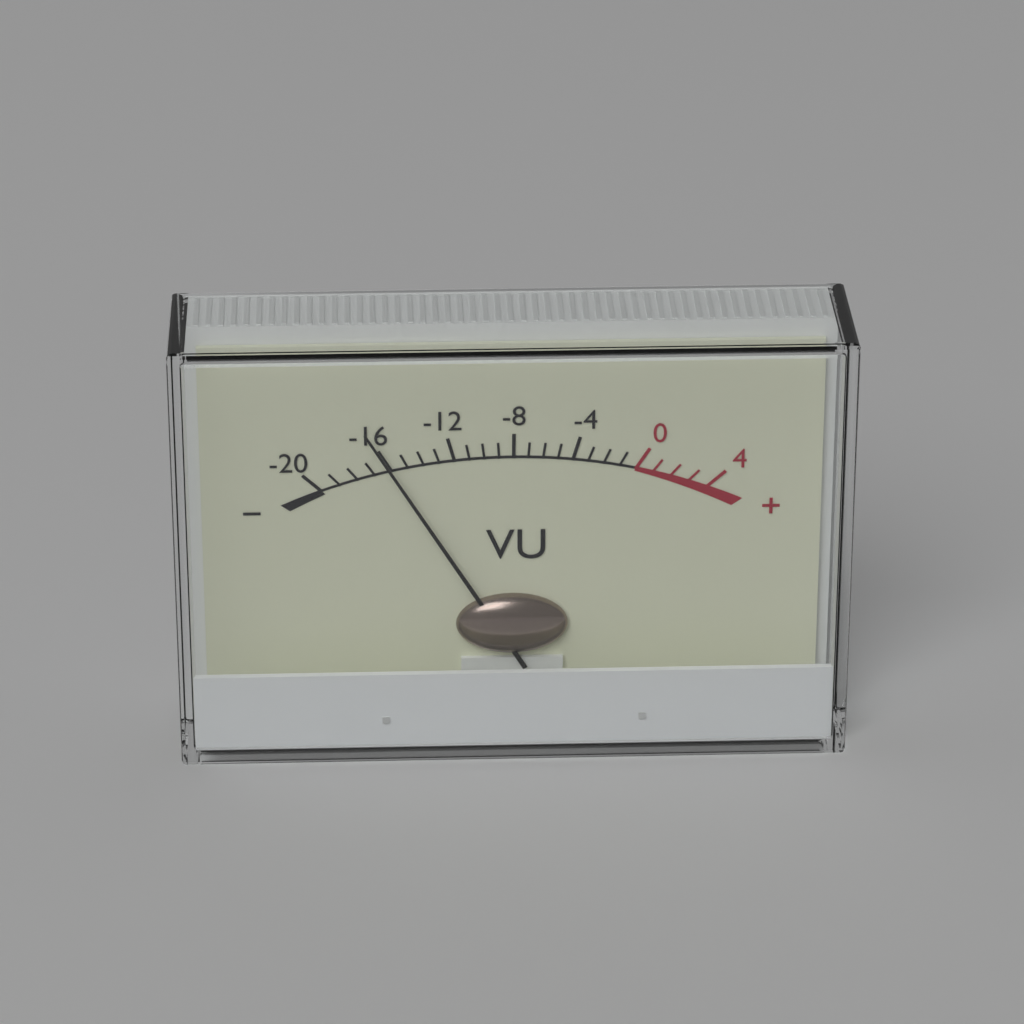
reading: -16 VU
